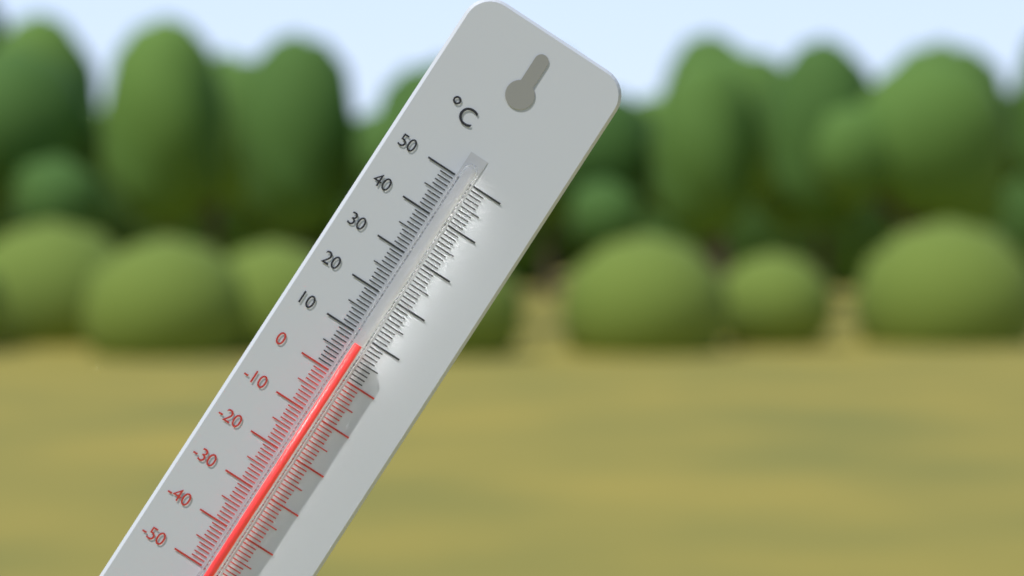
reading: 8 °C
